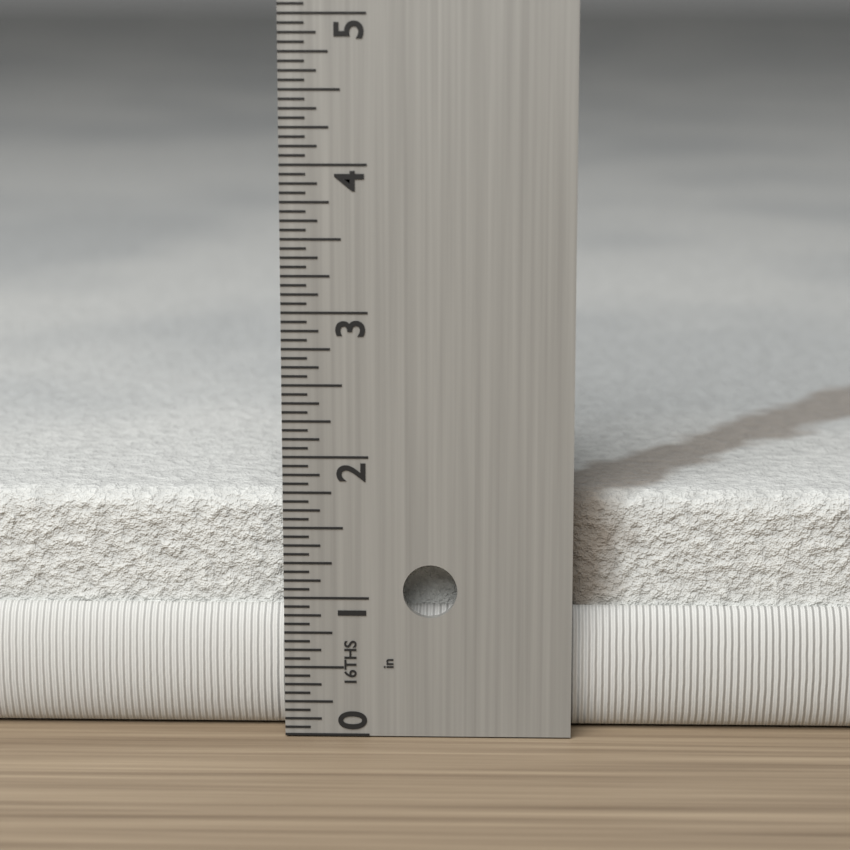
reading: 1.6875 in
